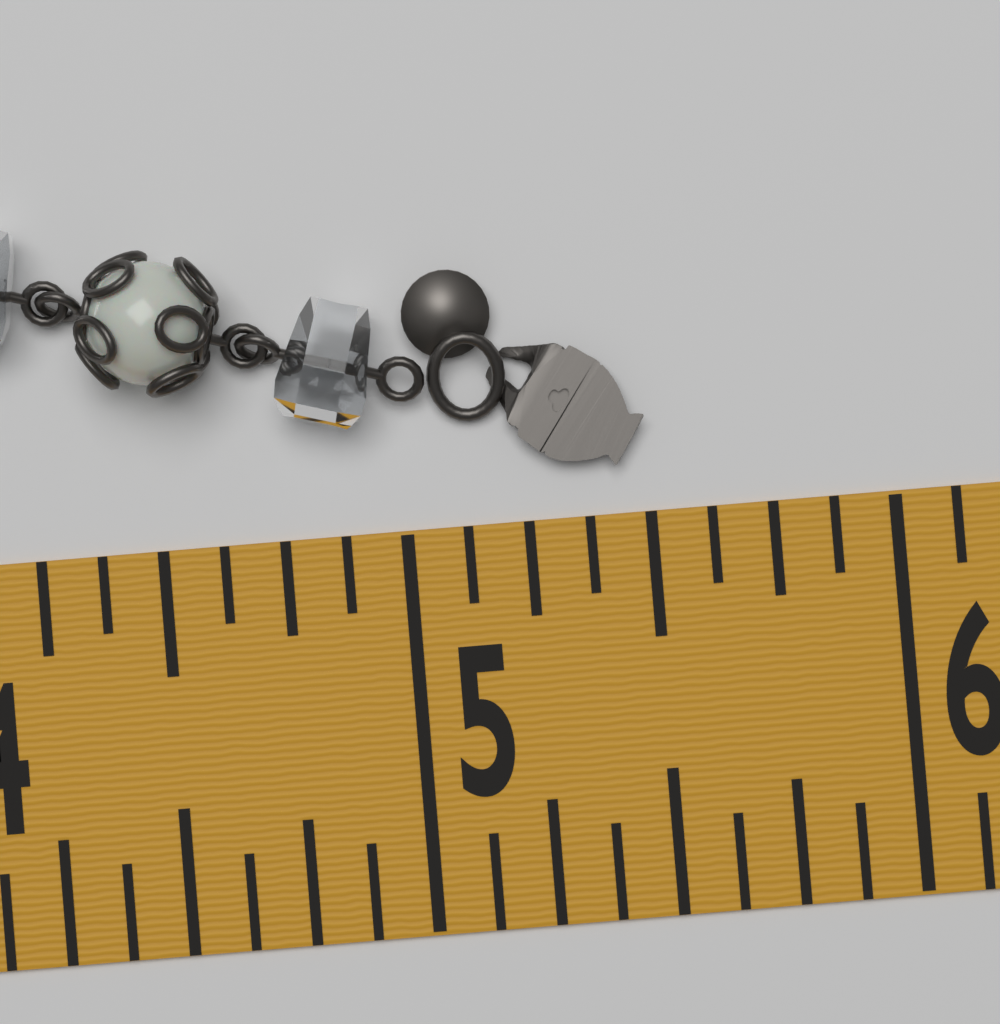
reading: 5.500 in
